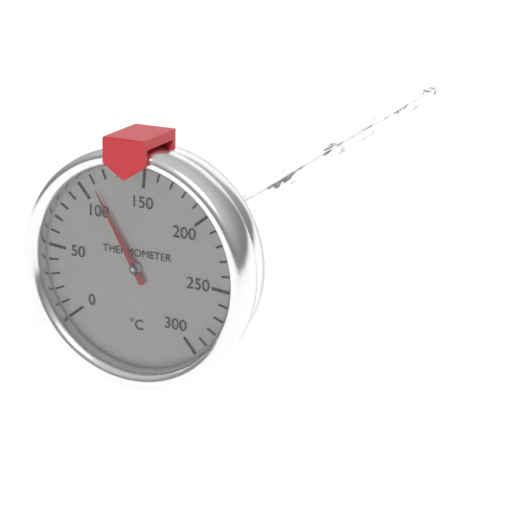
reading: 110 °C
